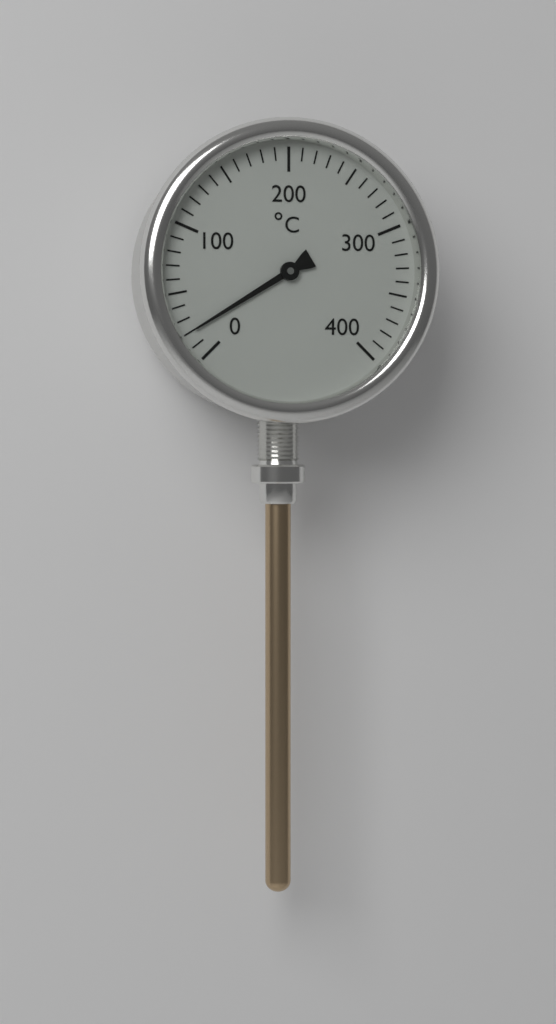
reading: 20 °C
